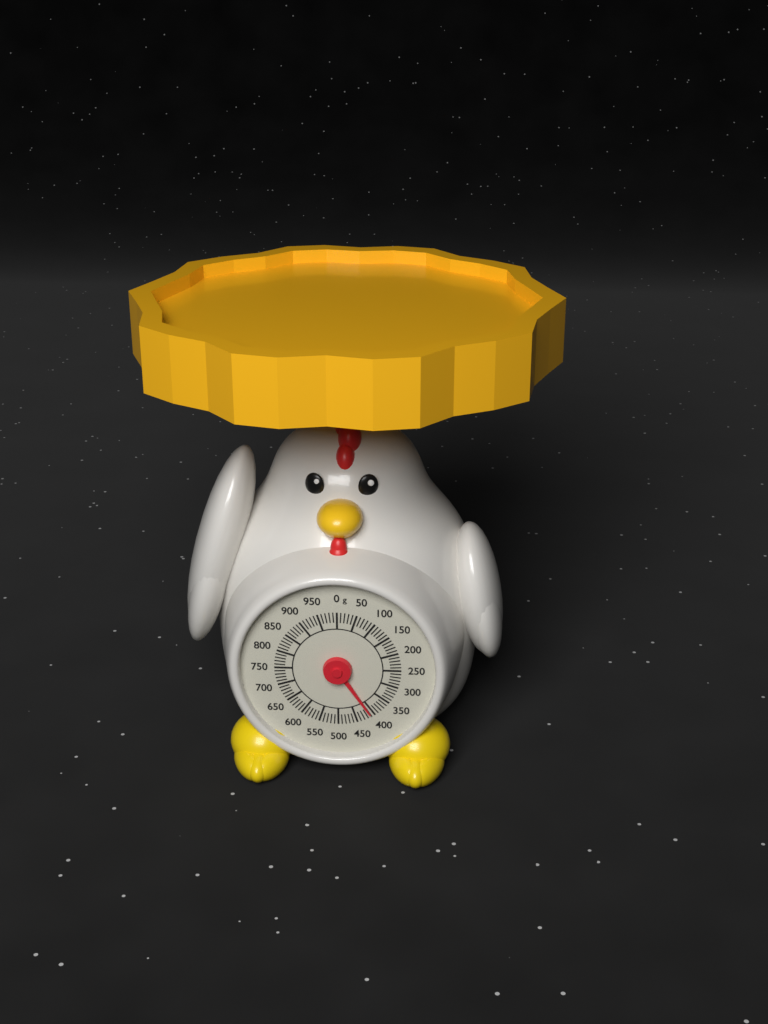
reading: 410 g
